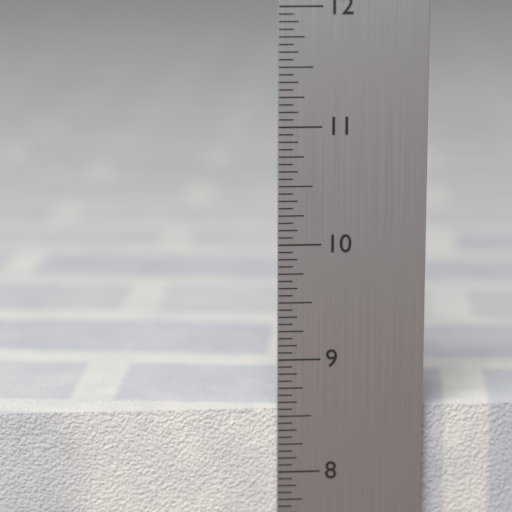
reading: 8.5625 in
